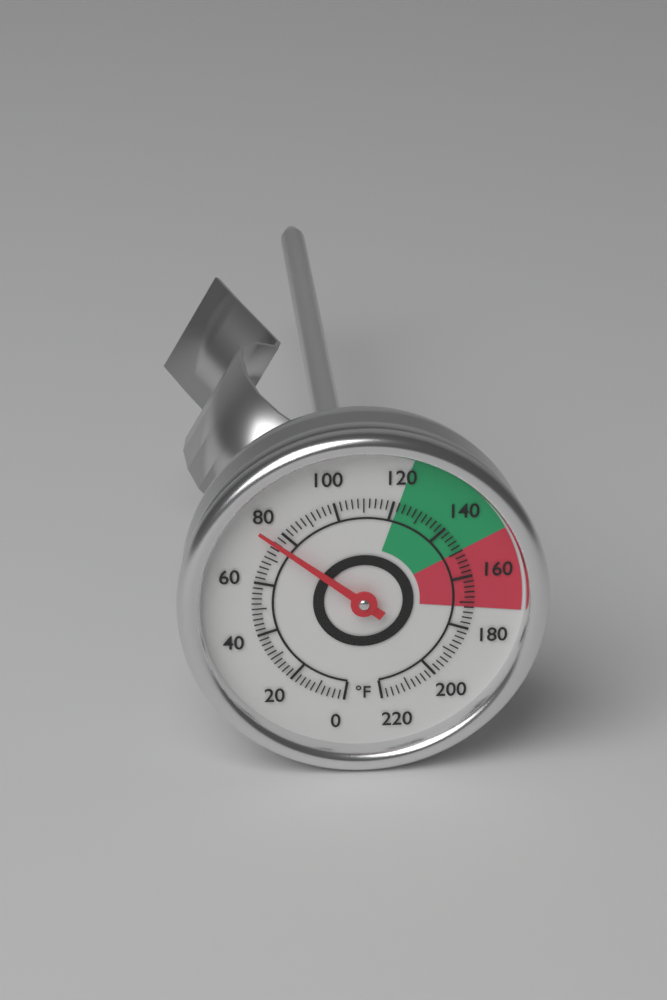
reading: 76 °F
